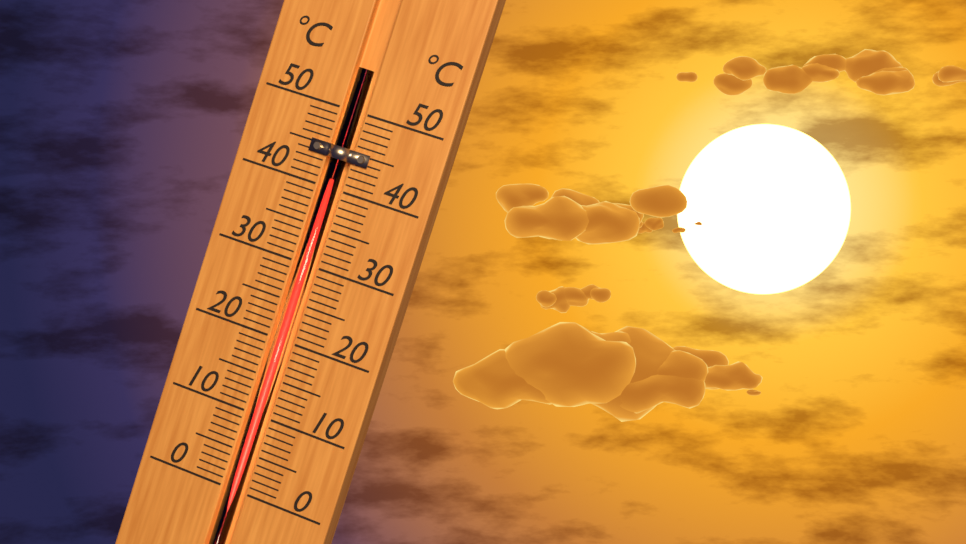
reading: 40 °C
